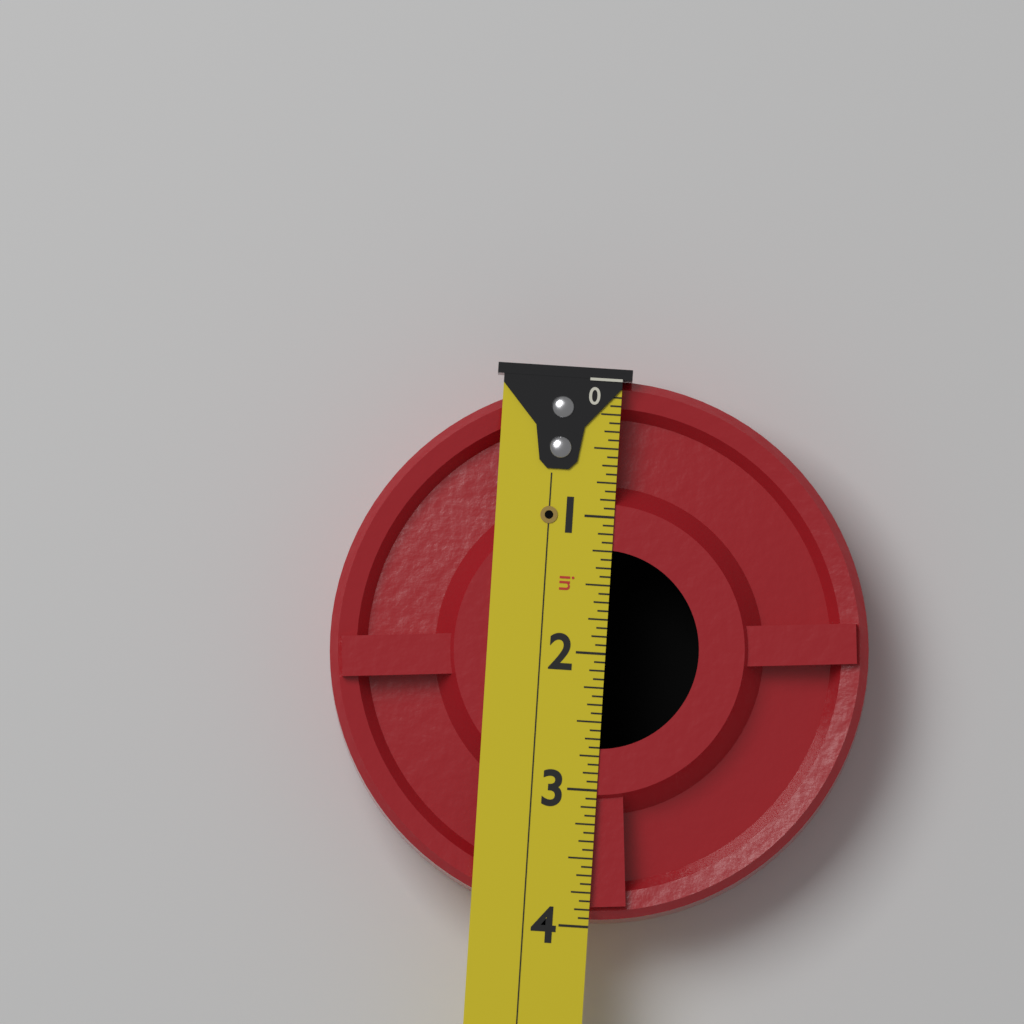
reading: 3.9375 in
